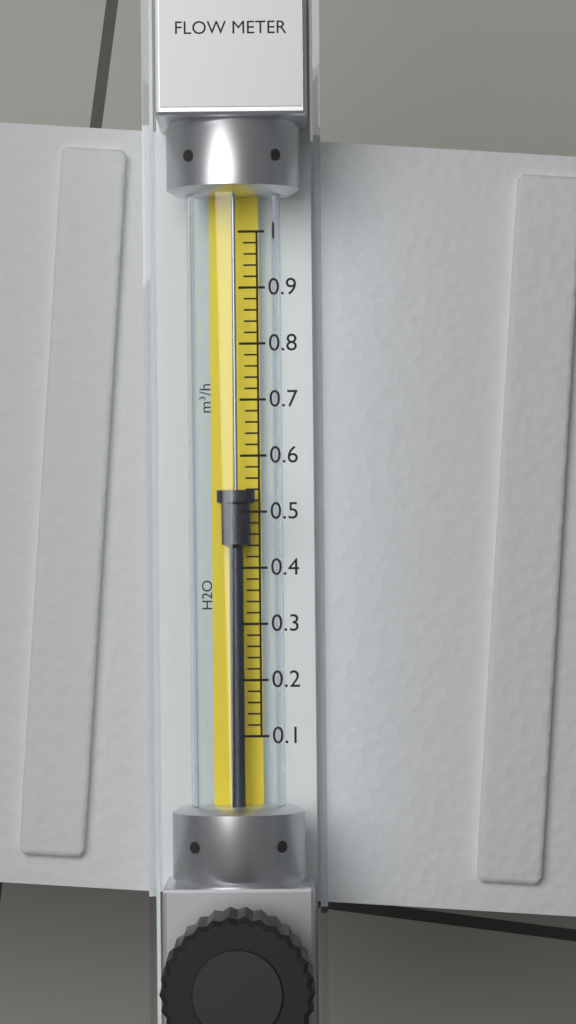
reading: 0.54 m³/h
